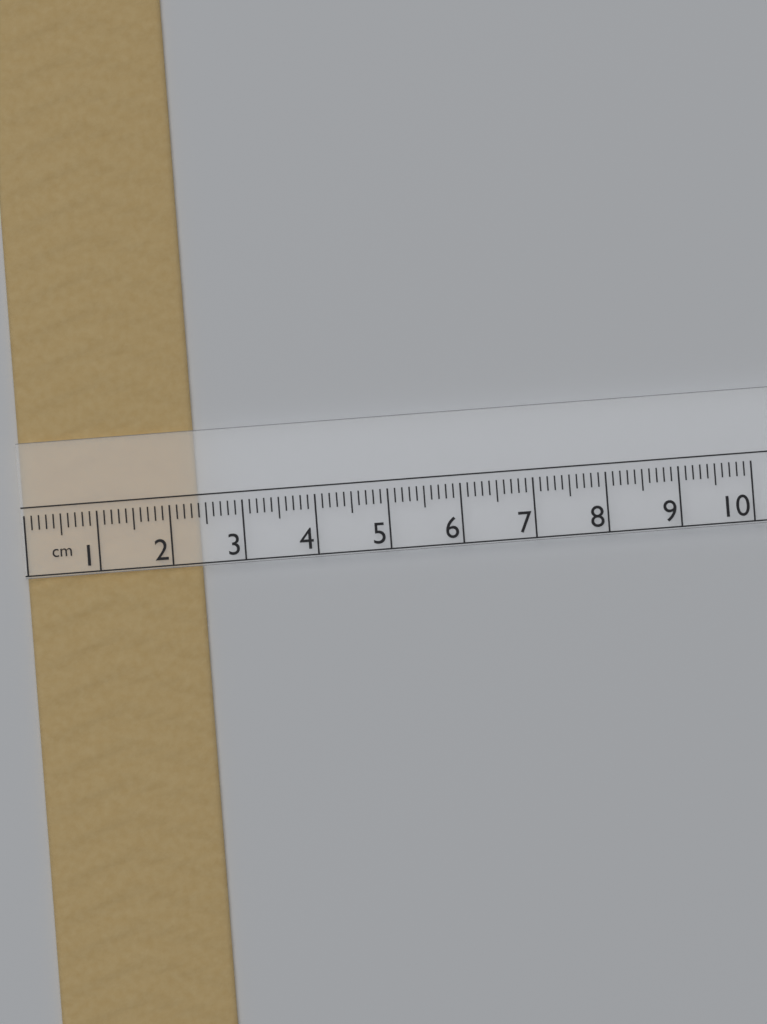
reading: 2.4 cm
